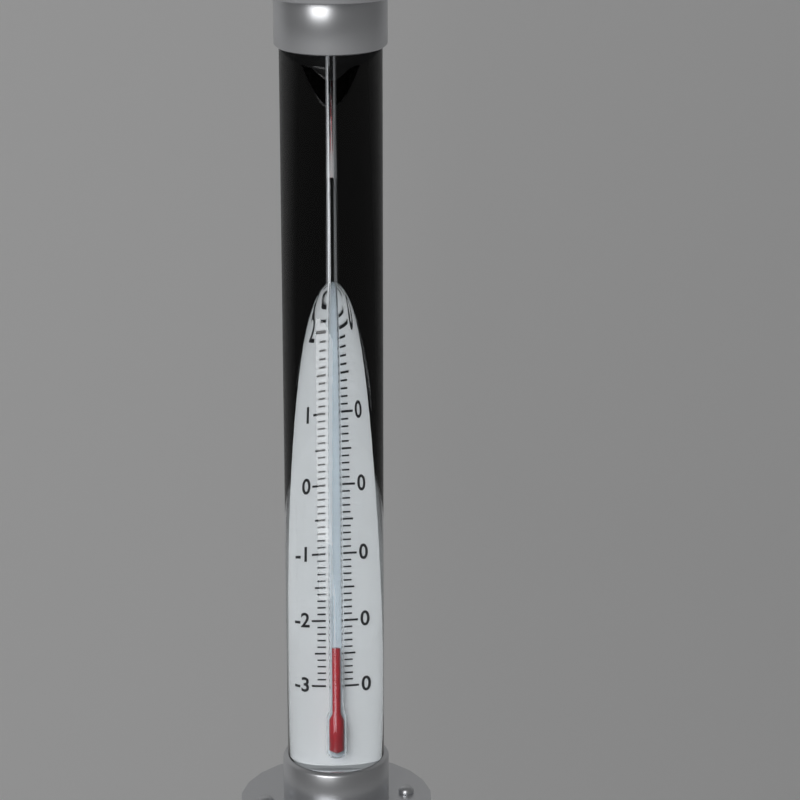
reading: -24 °C
